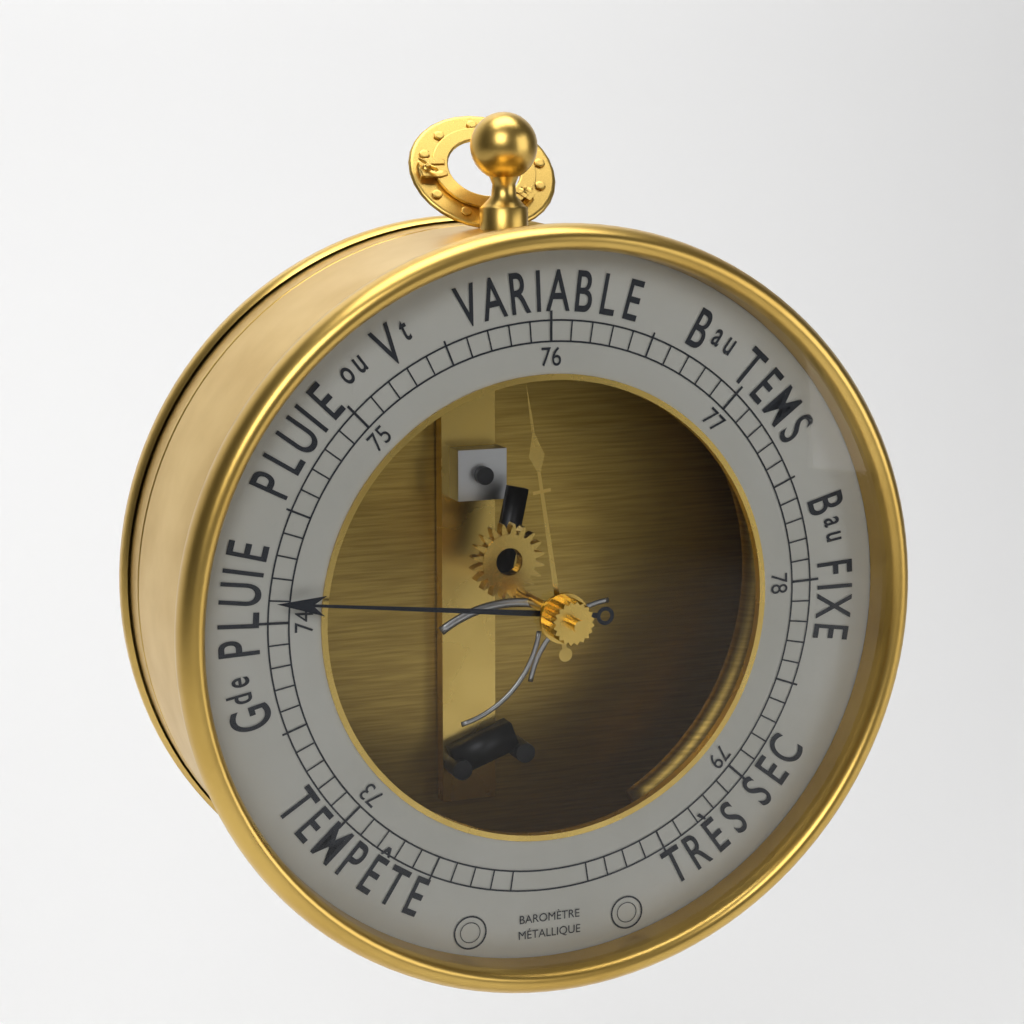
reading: 74.1 (no unit)
